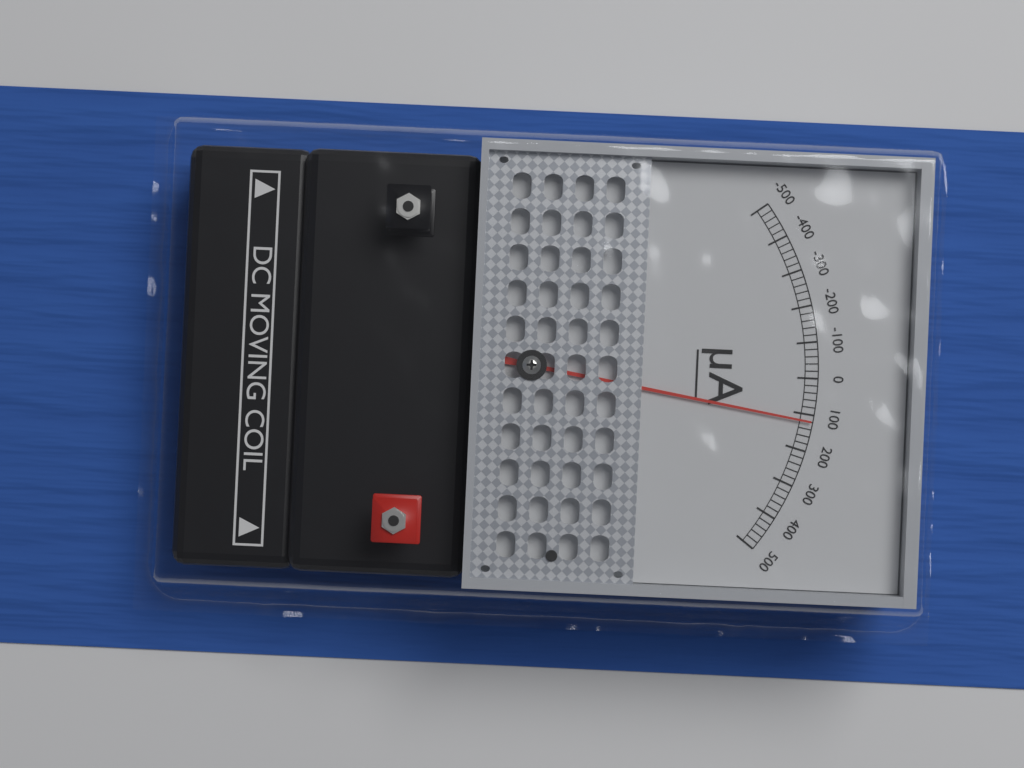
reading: 120 µA
